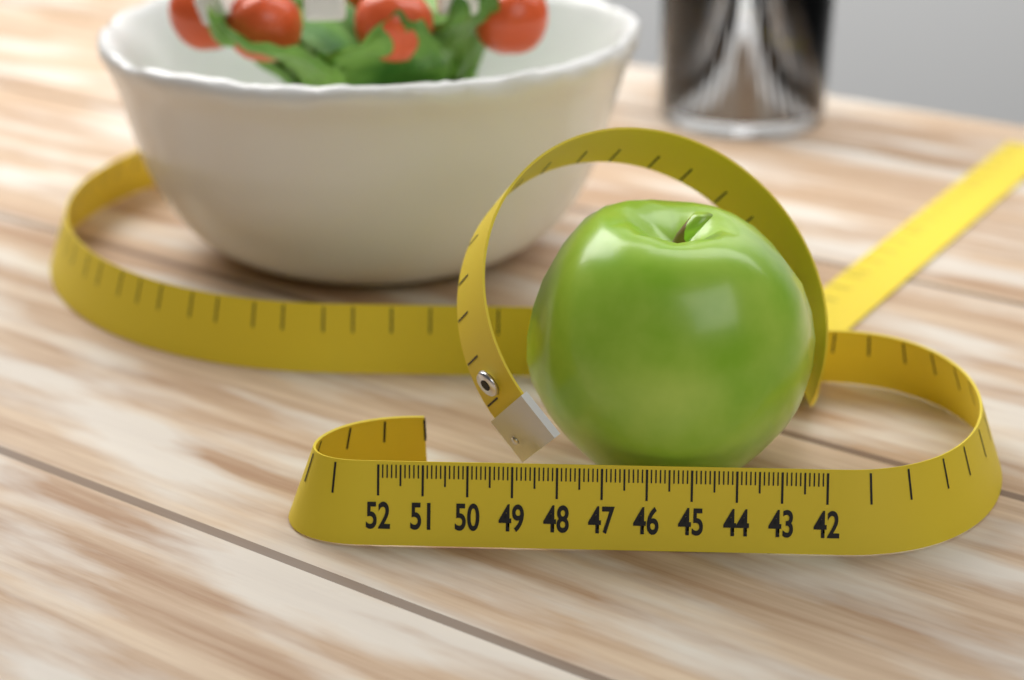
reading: 48.8 (no unit)
